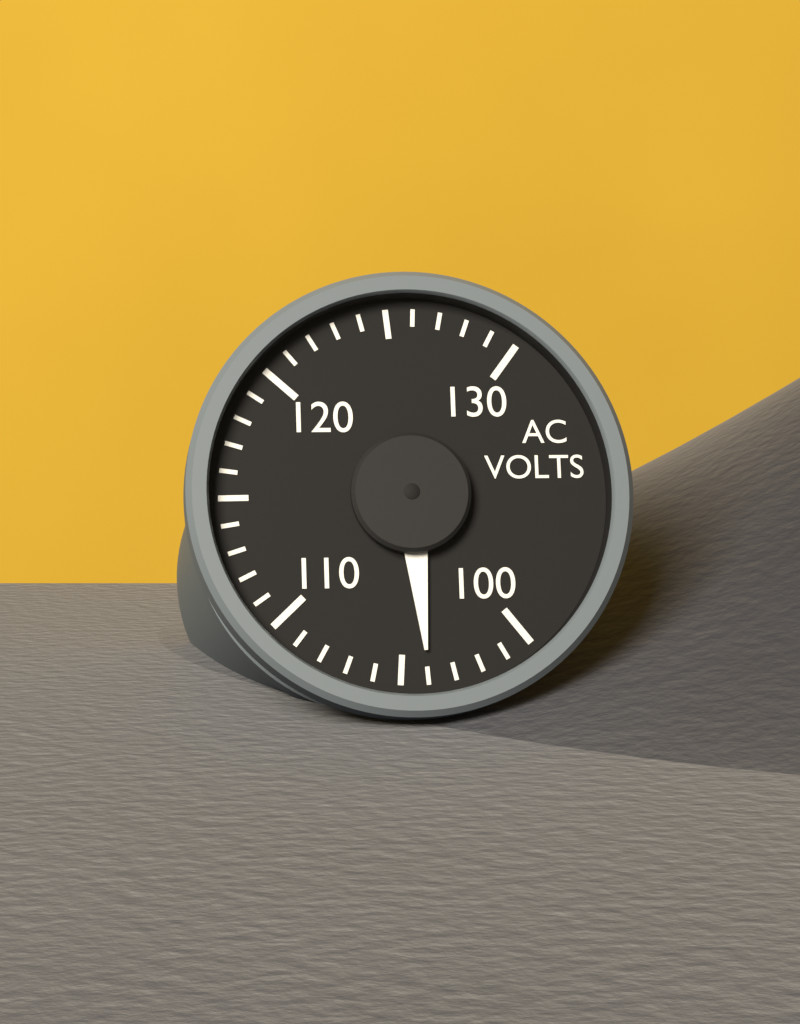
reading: 104 V
